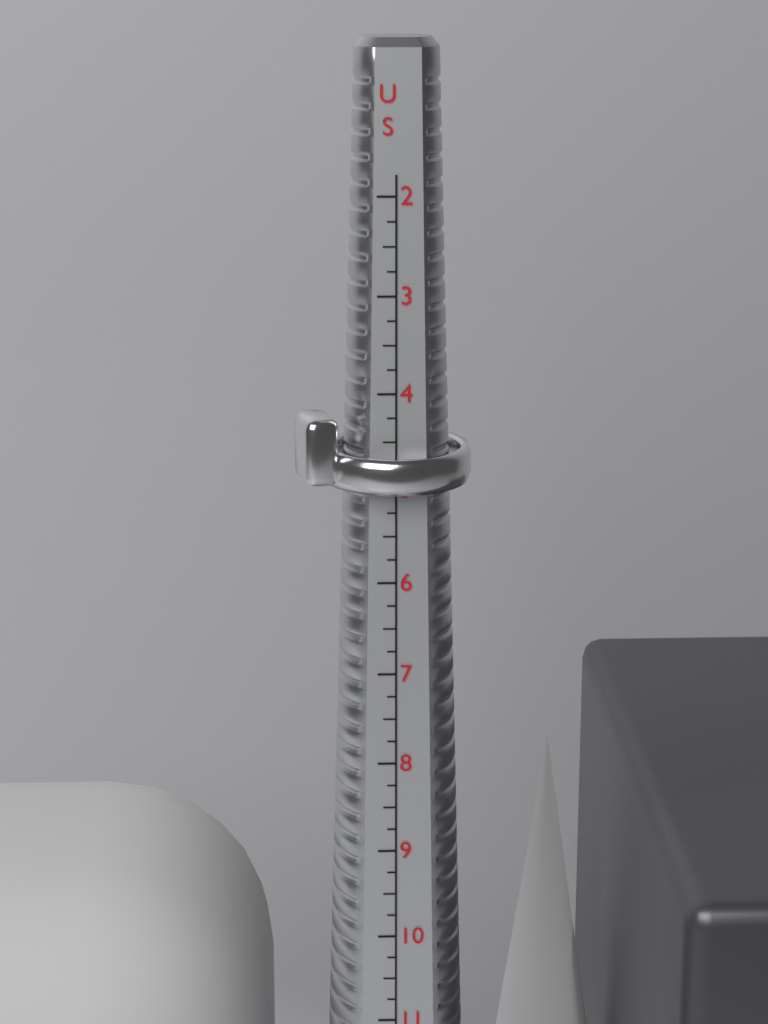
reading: 5.00 US
